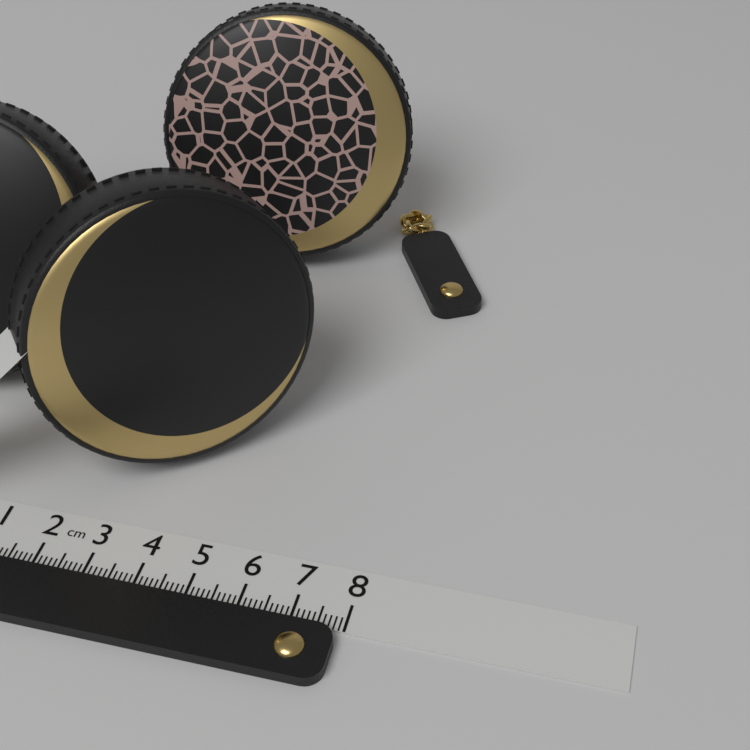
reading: 7.9 cm
